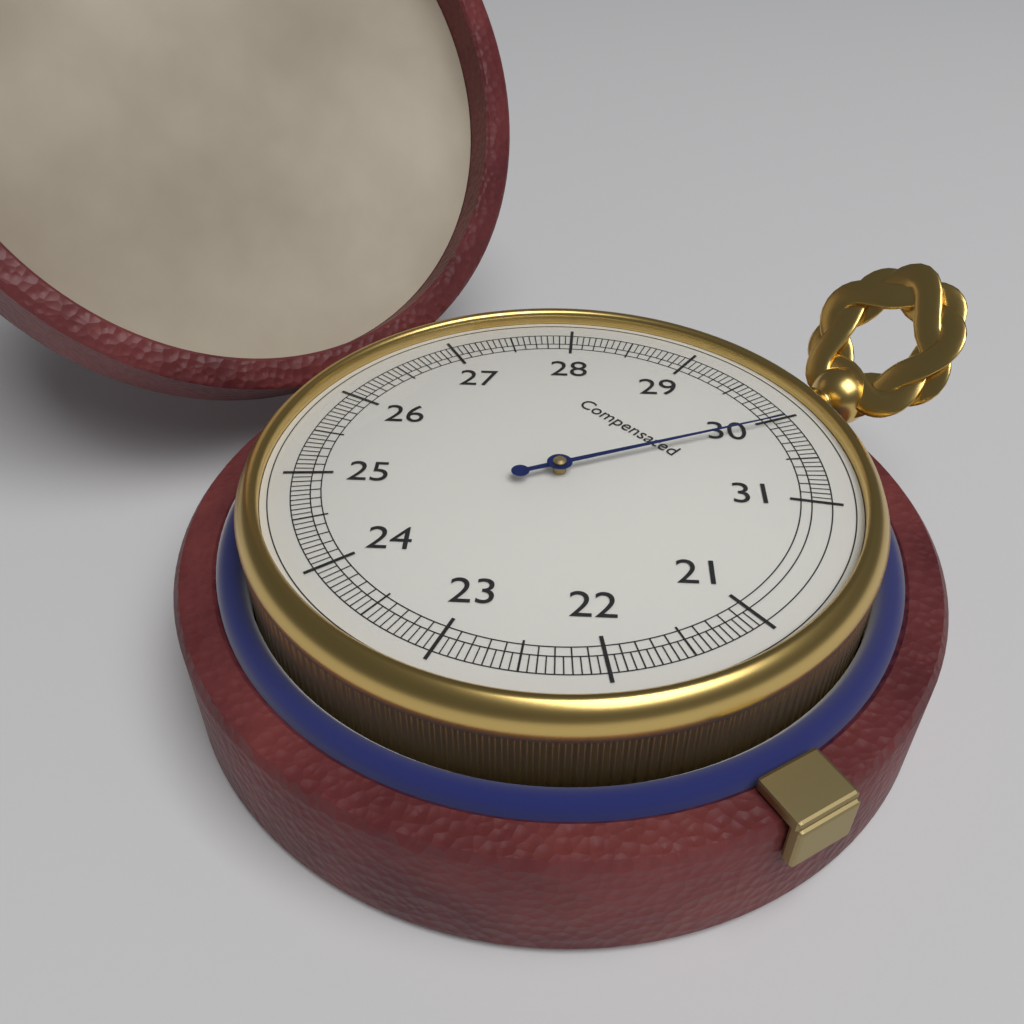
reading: 30.05 (no unit)
